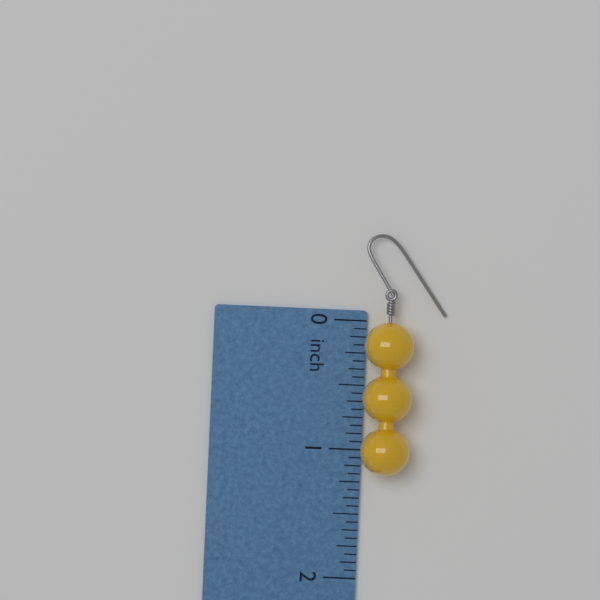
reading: 1.1875 inch
